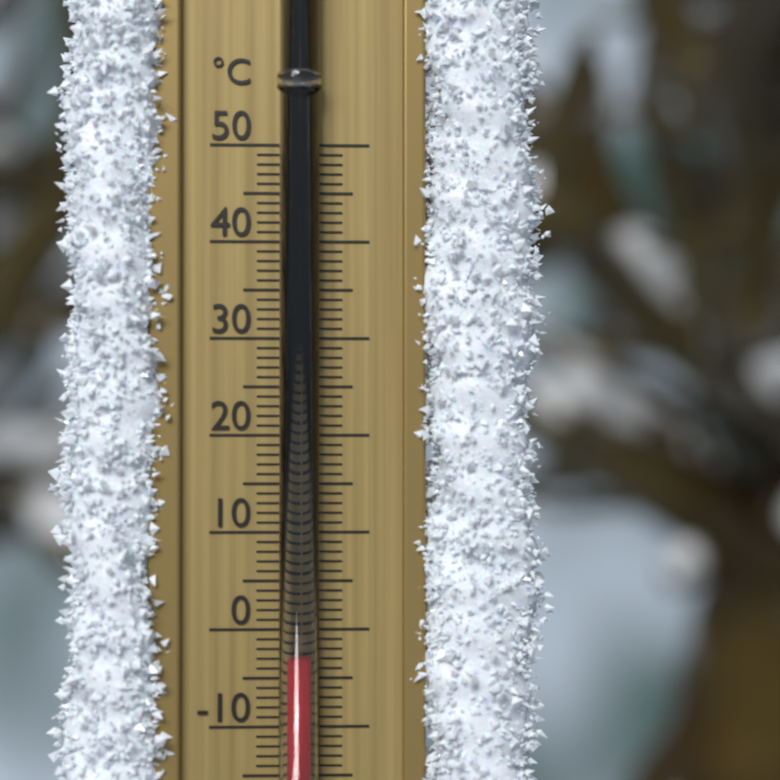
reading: -3 °C
